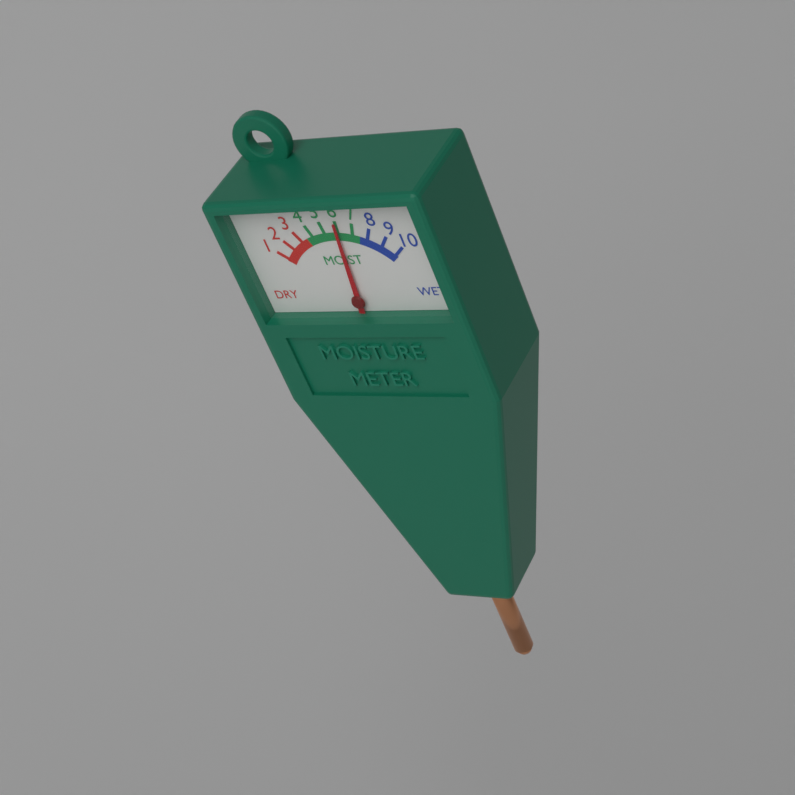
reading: 6 (no unit)
